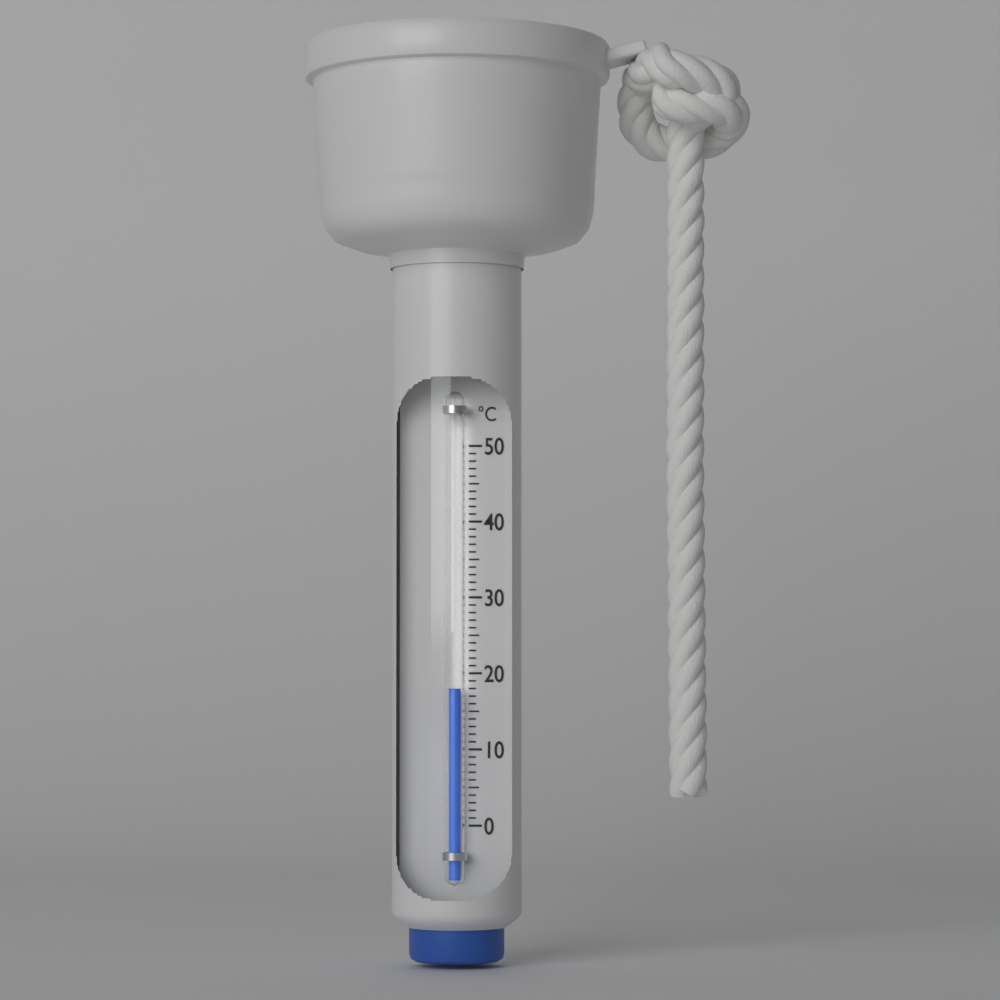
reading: 18 °C
